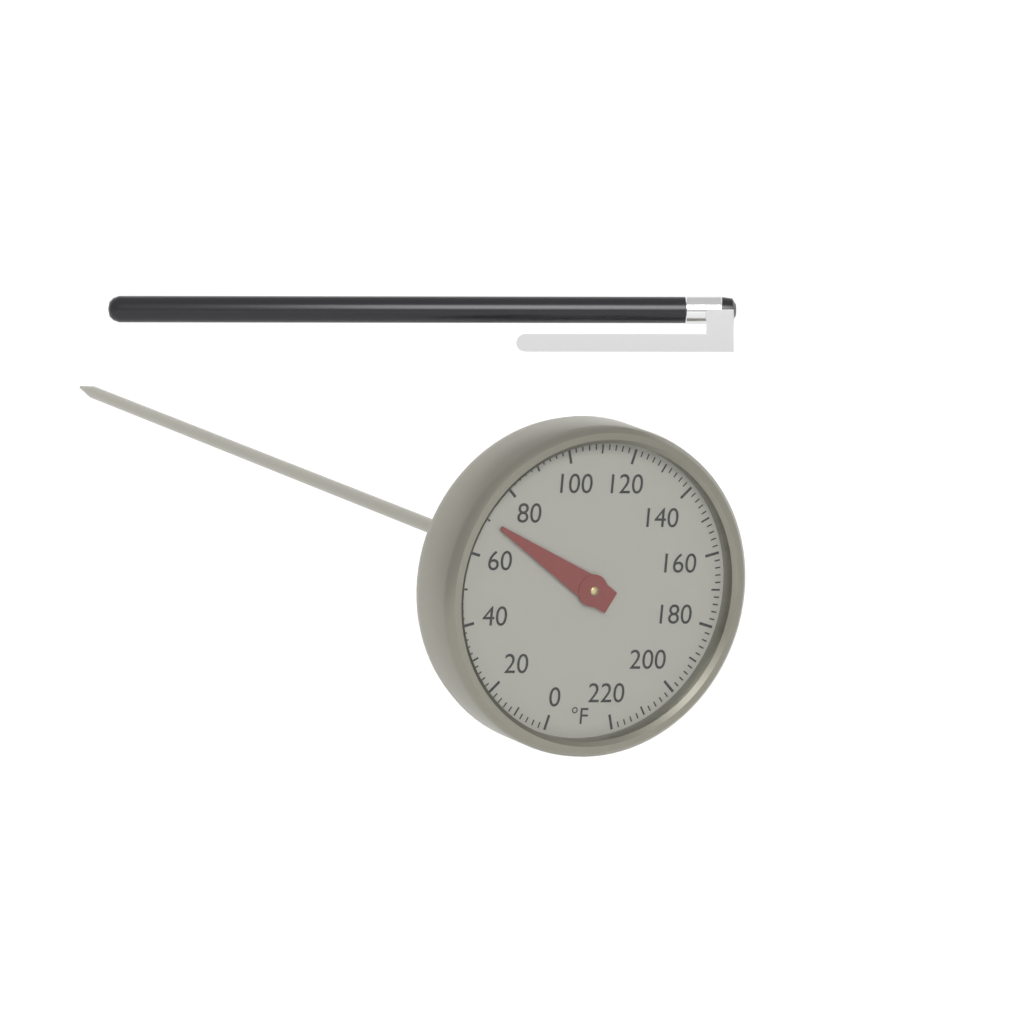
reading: 70 °F
